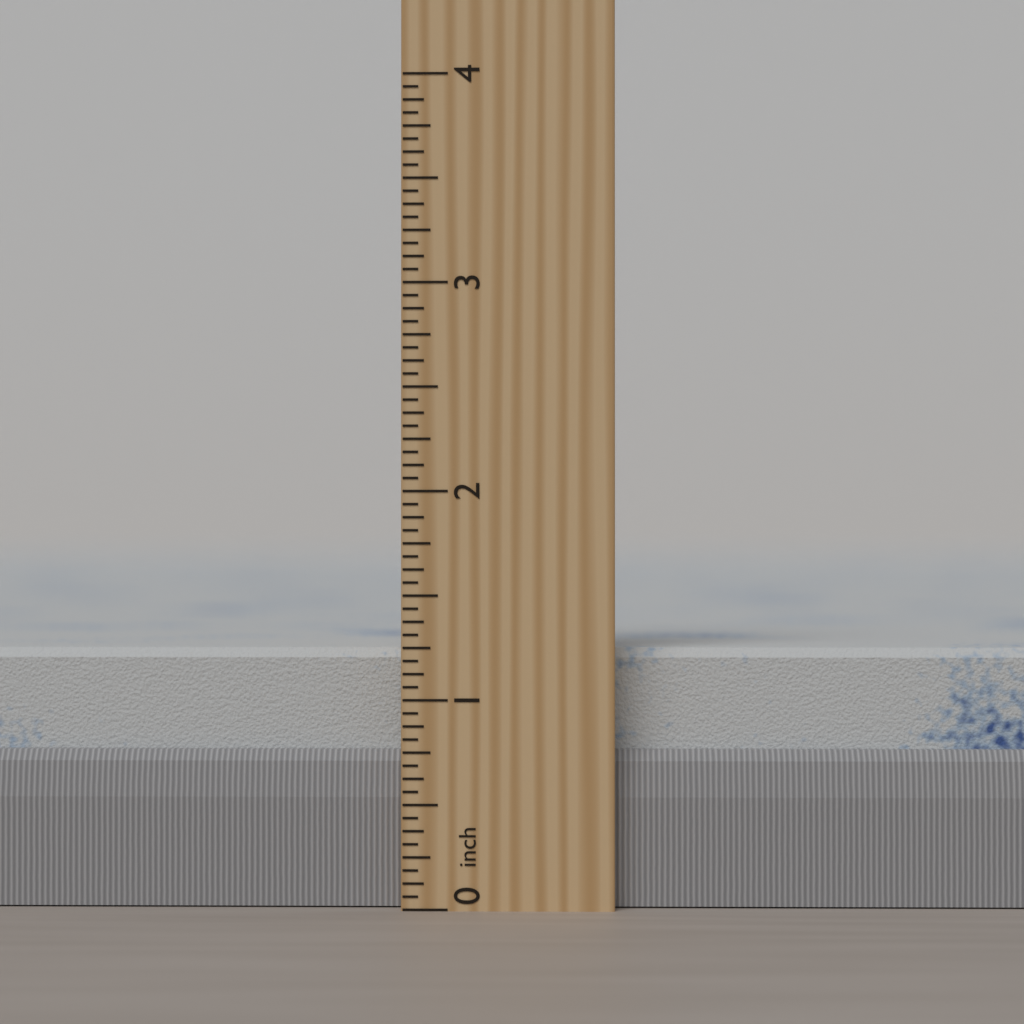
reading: 1.2500 inch
